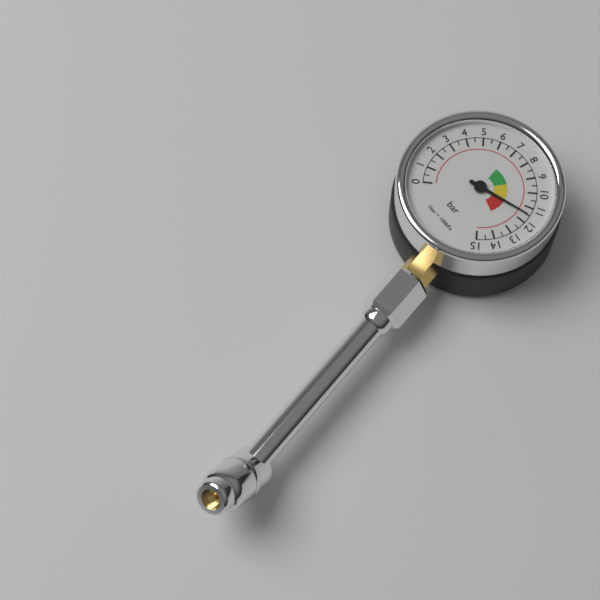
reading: 11.5 bar
